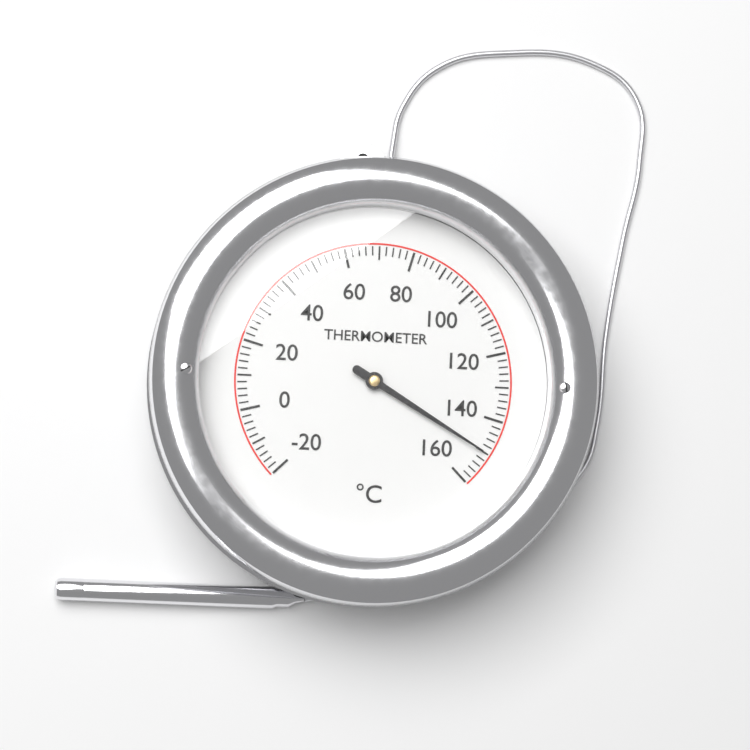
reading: 150 °C
